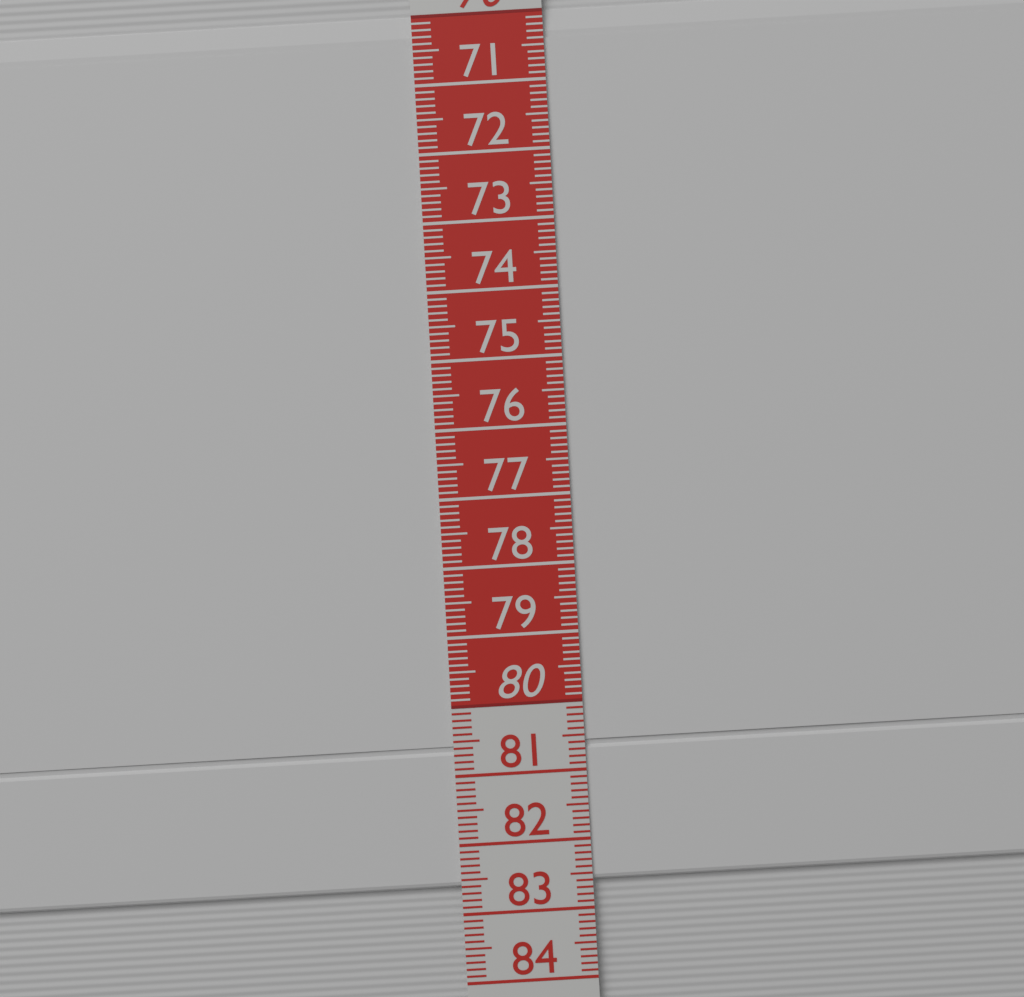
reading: 82.6 cm
